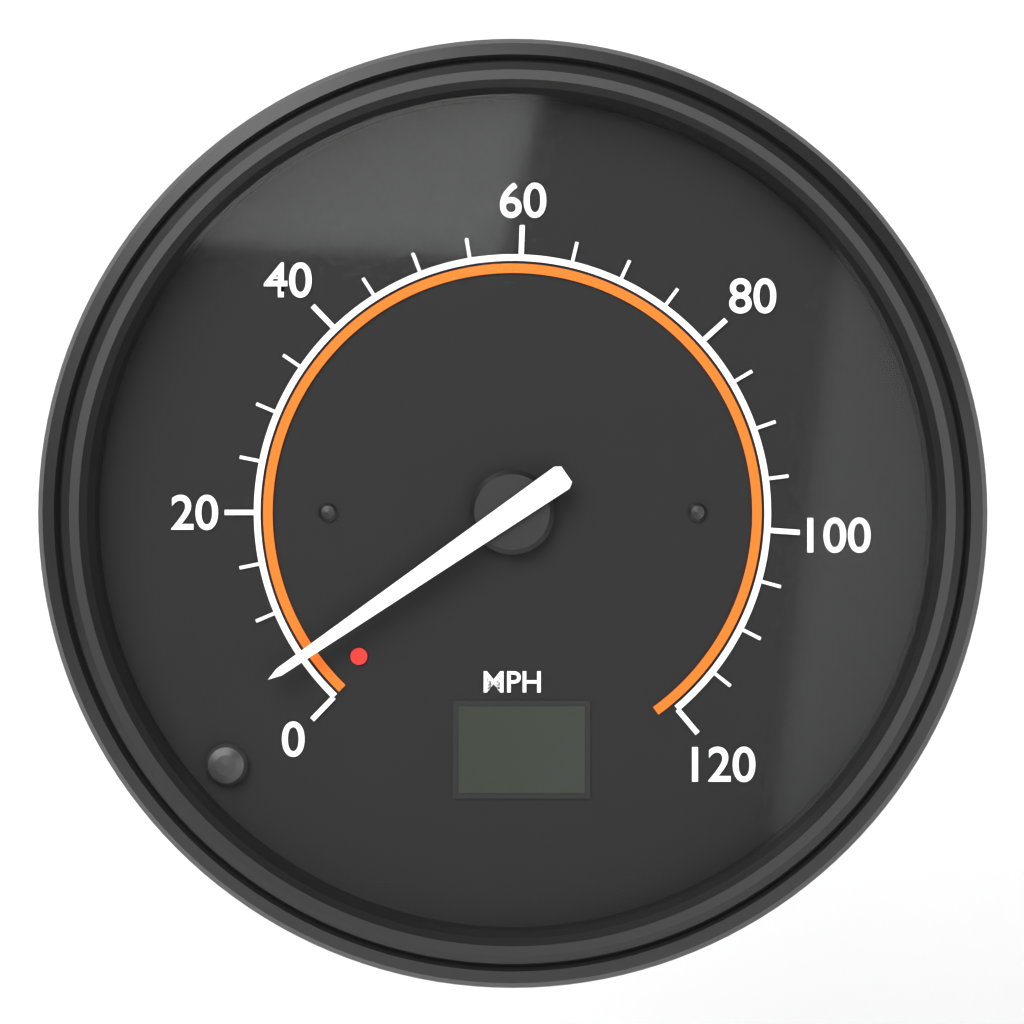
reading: 5 MPH
